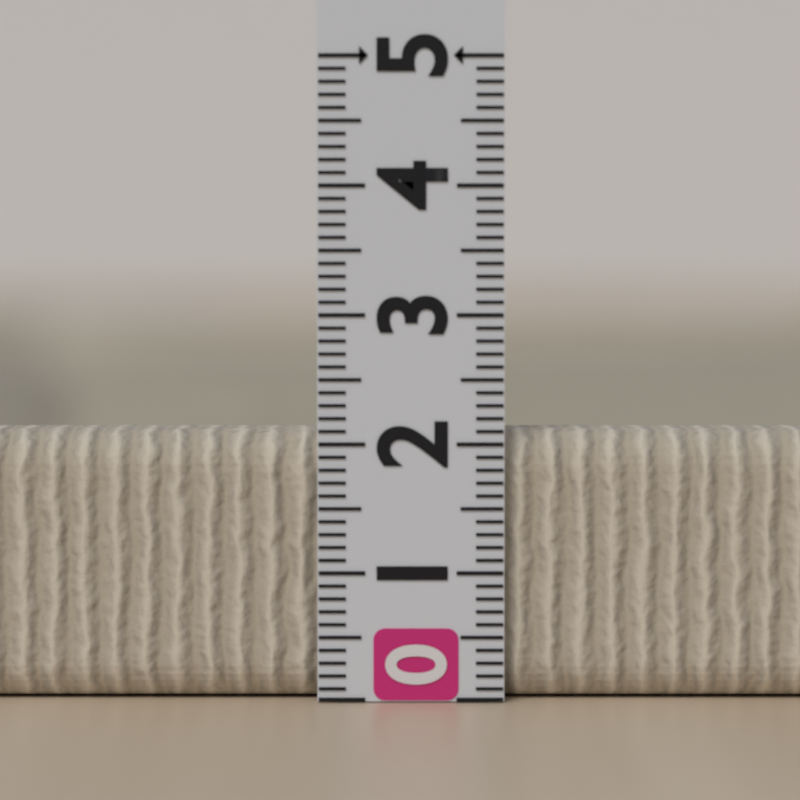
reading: 2.1 (no unit)
